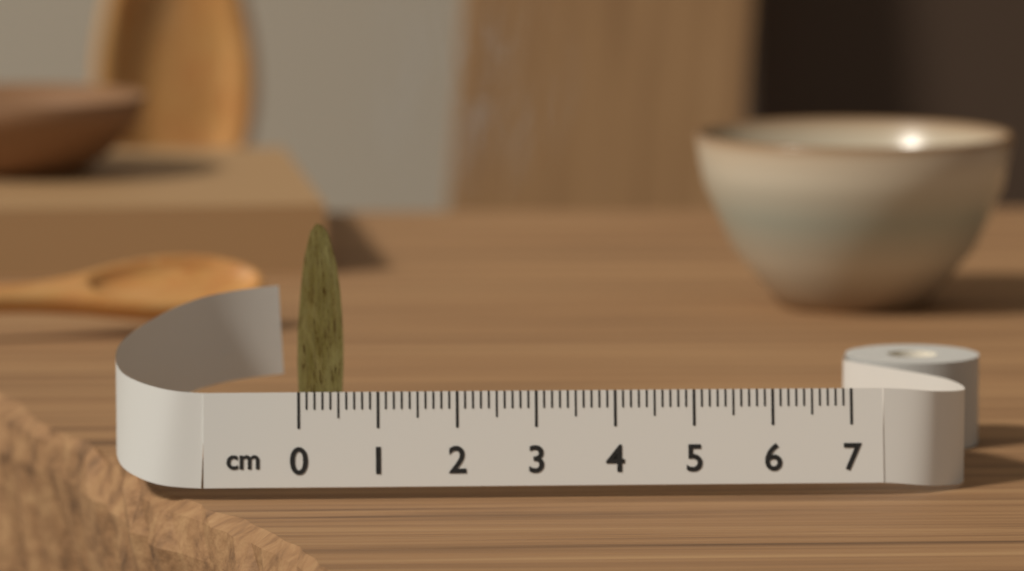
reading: 0.6 cm
